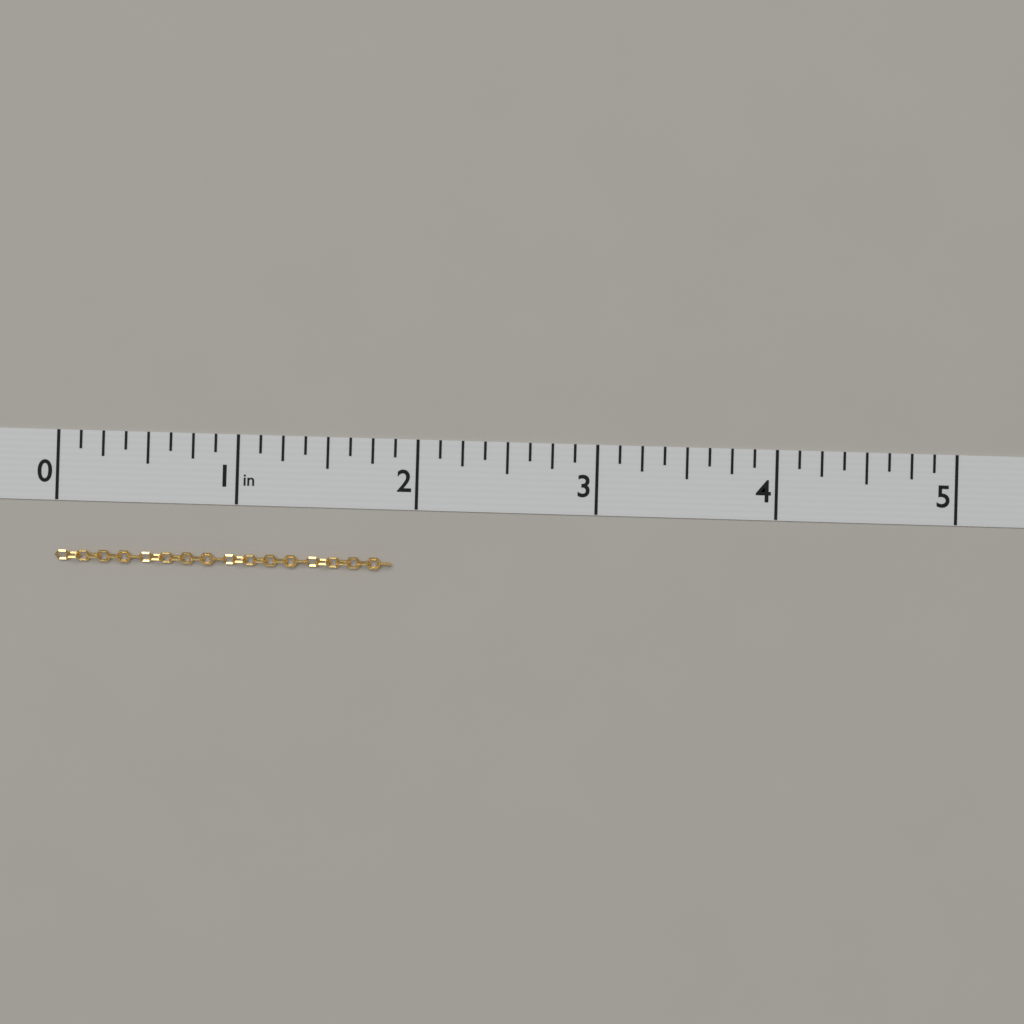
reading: 1.875 in
